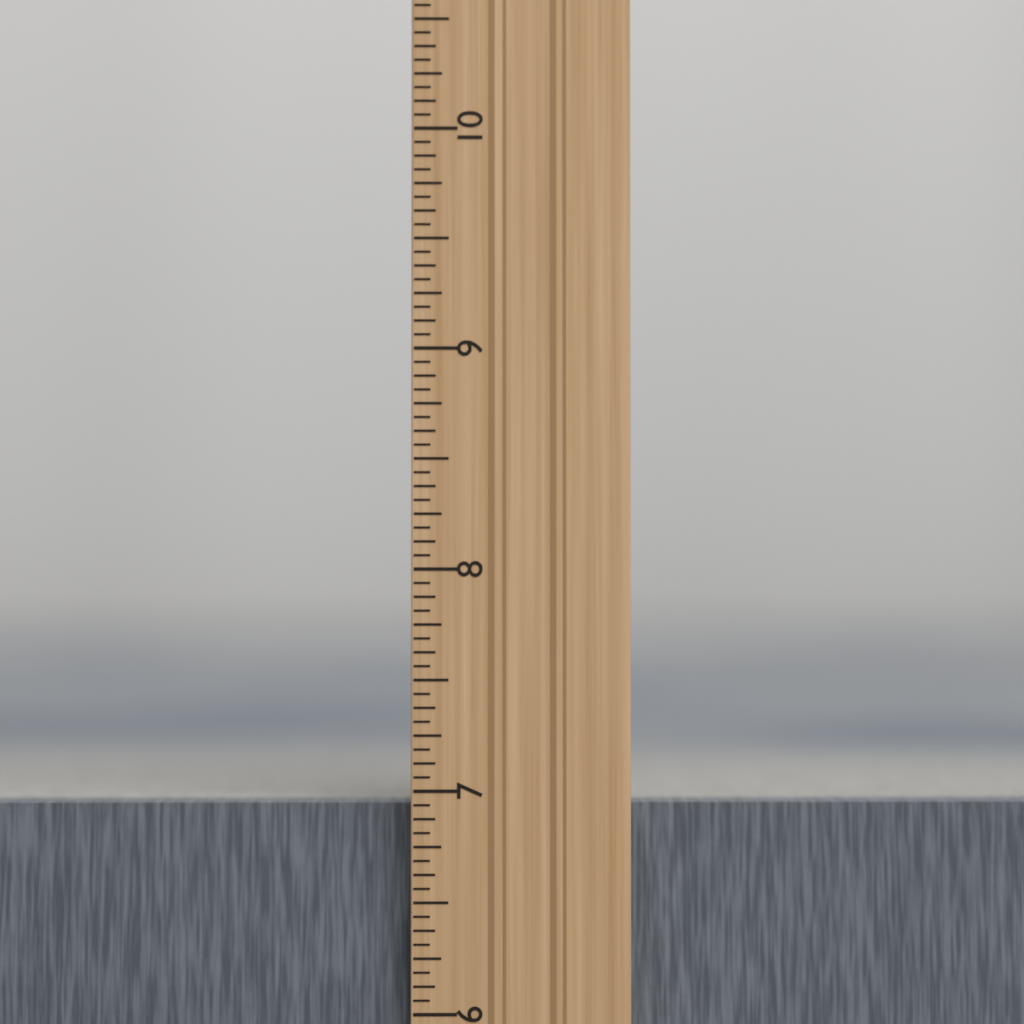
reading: 6.9375 in
